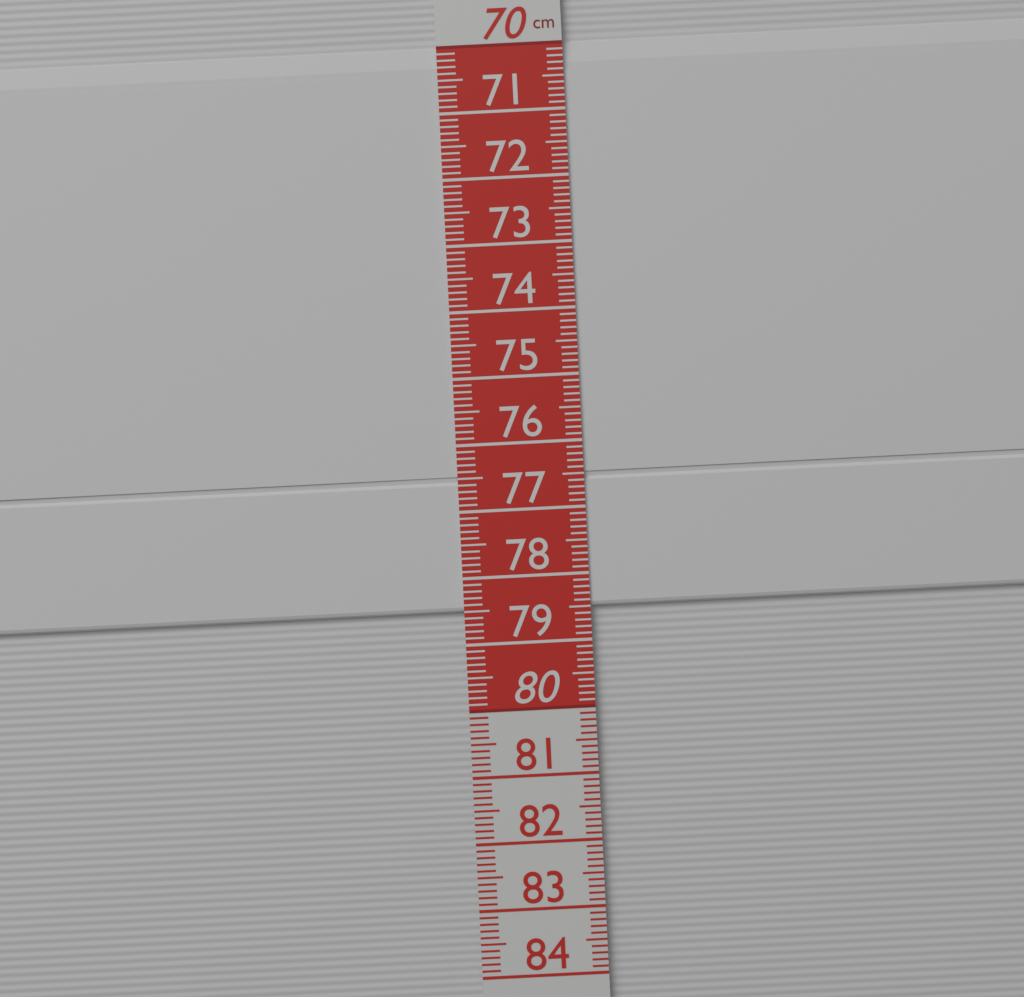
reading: 78.5 cm
